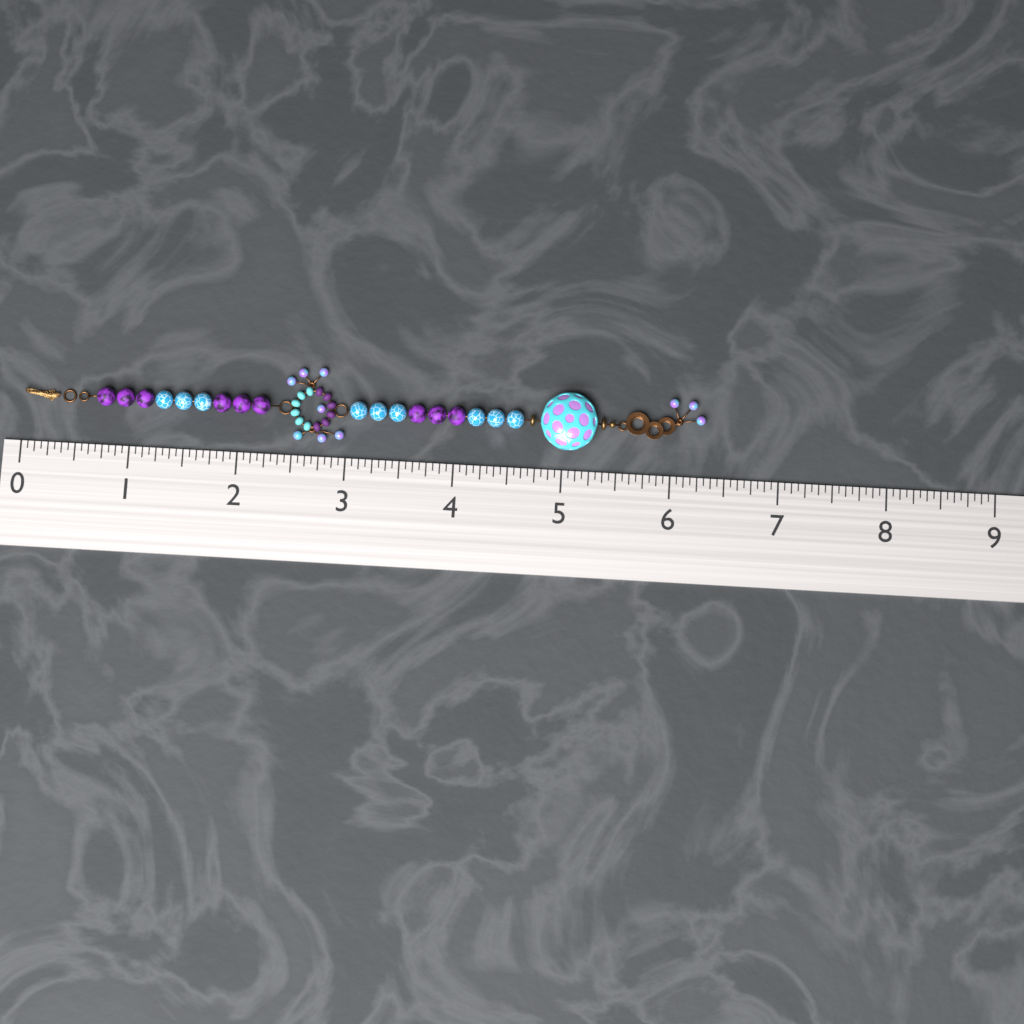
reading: 6.3125 (no unit)
